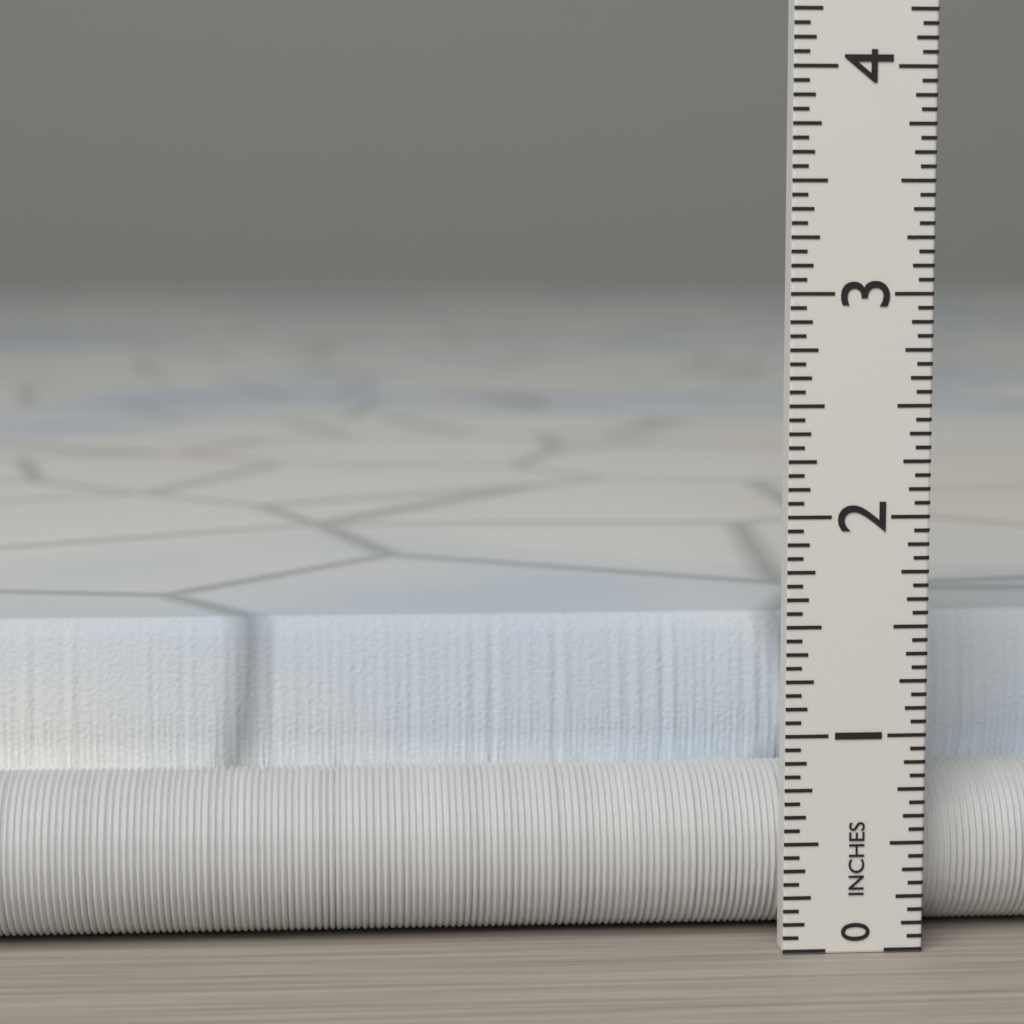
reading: 1.4375 in
